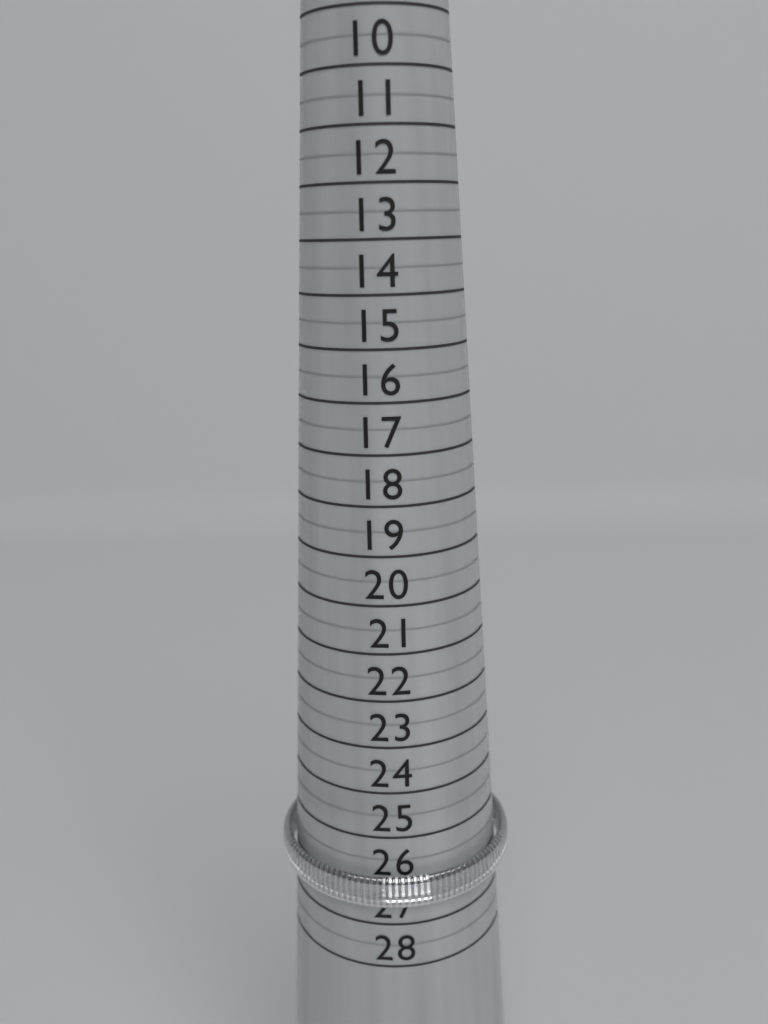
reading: 26.5 (no unit)
